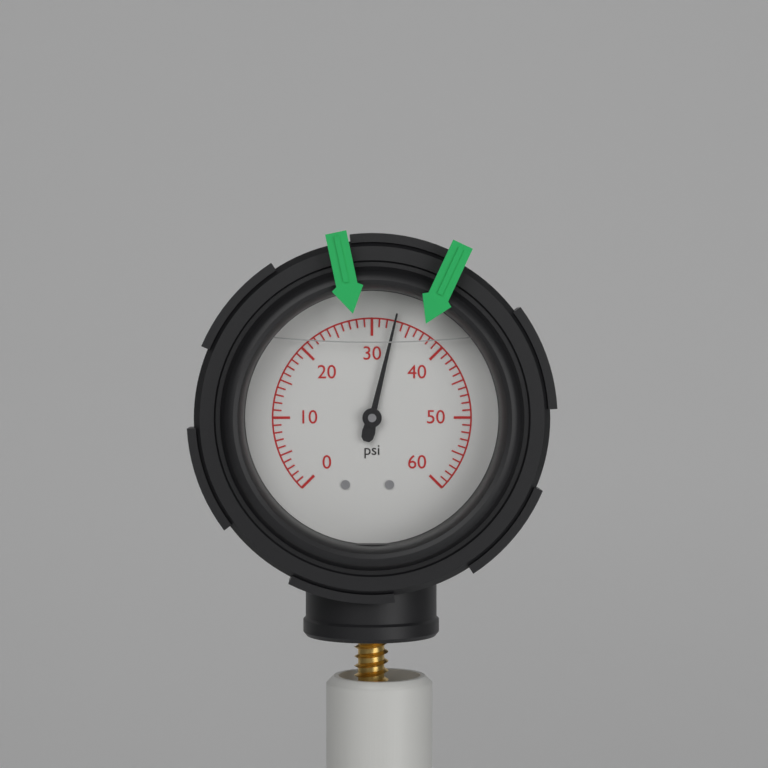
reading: 33 psi
